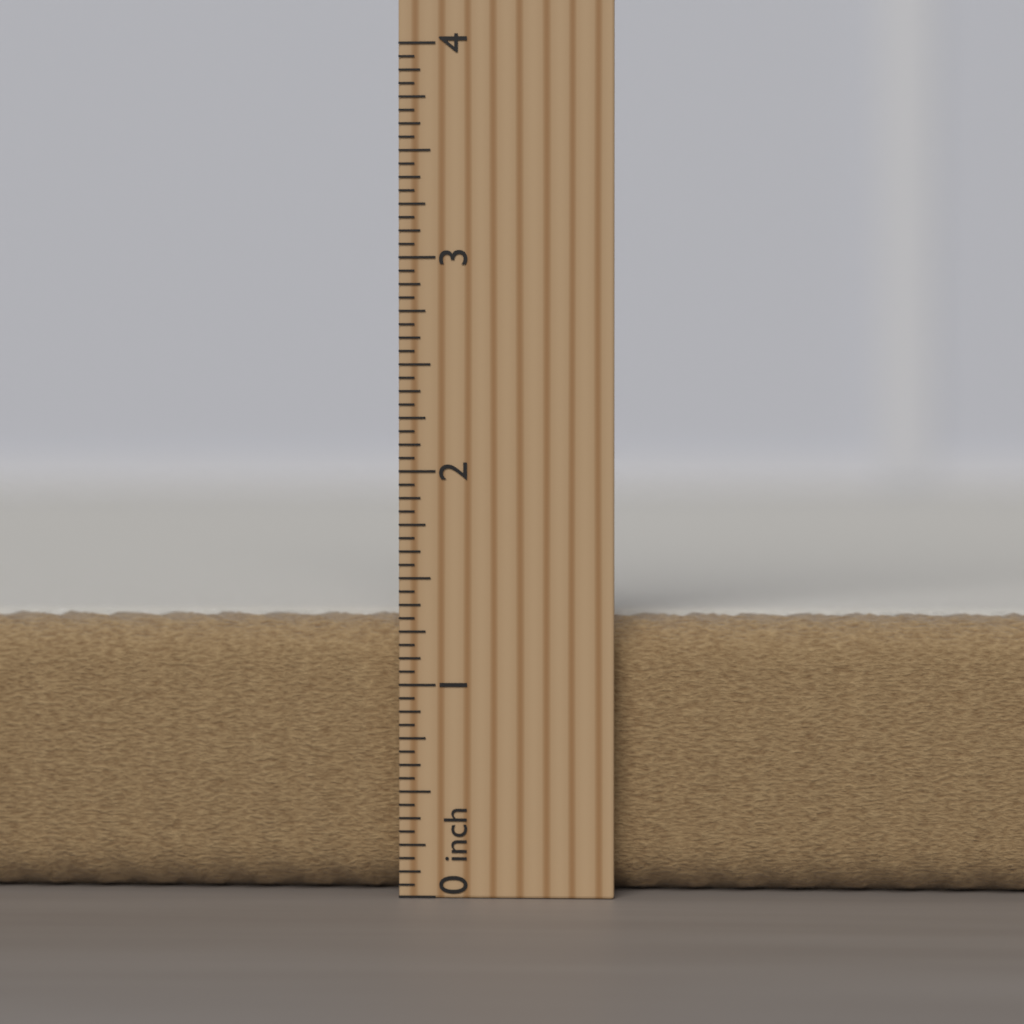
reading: 1.3125 inch
